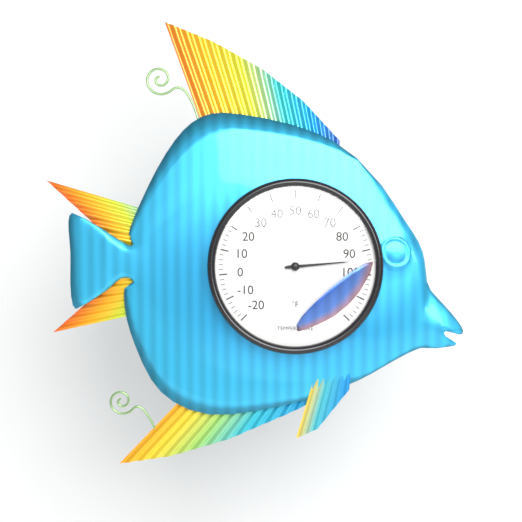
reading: 94 °F
